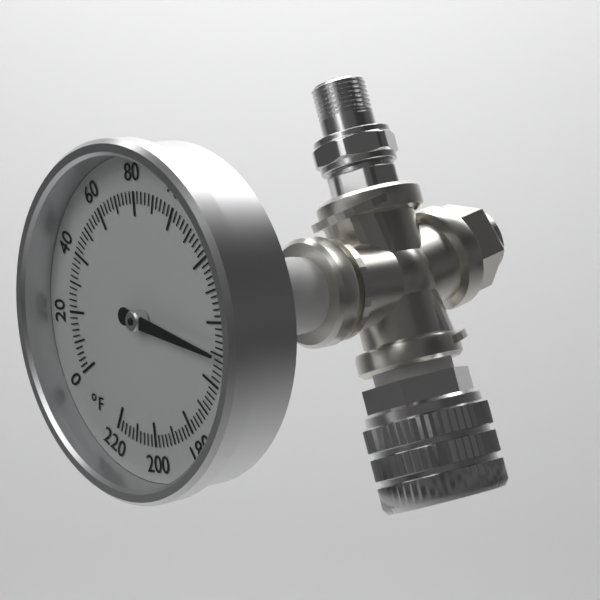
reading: 150 °F
